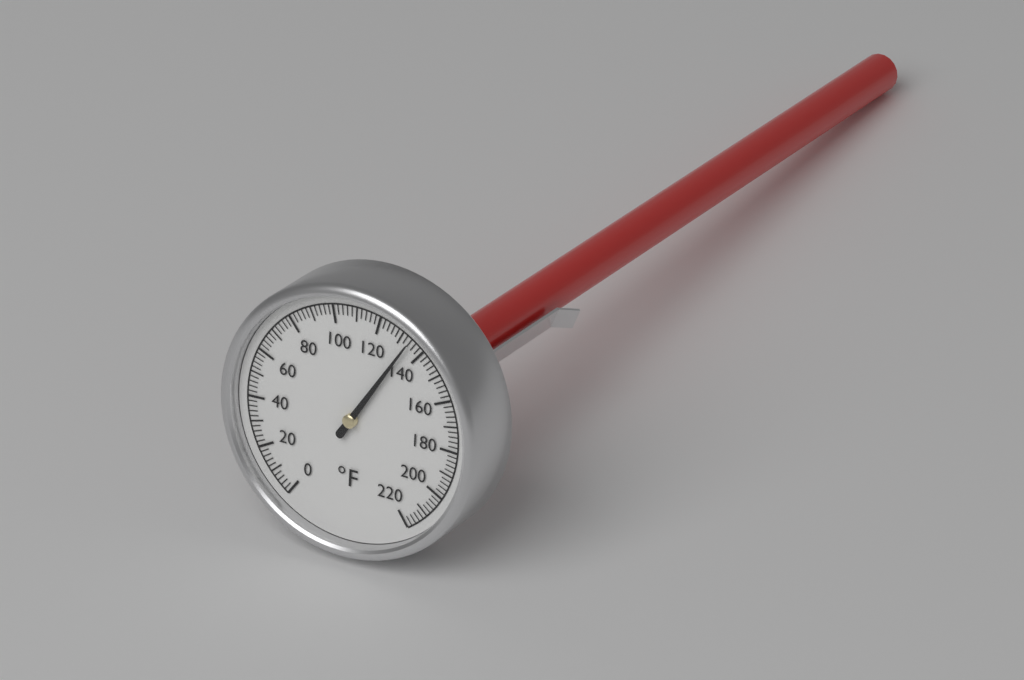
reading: 134 °F
